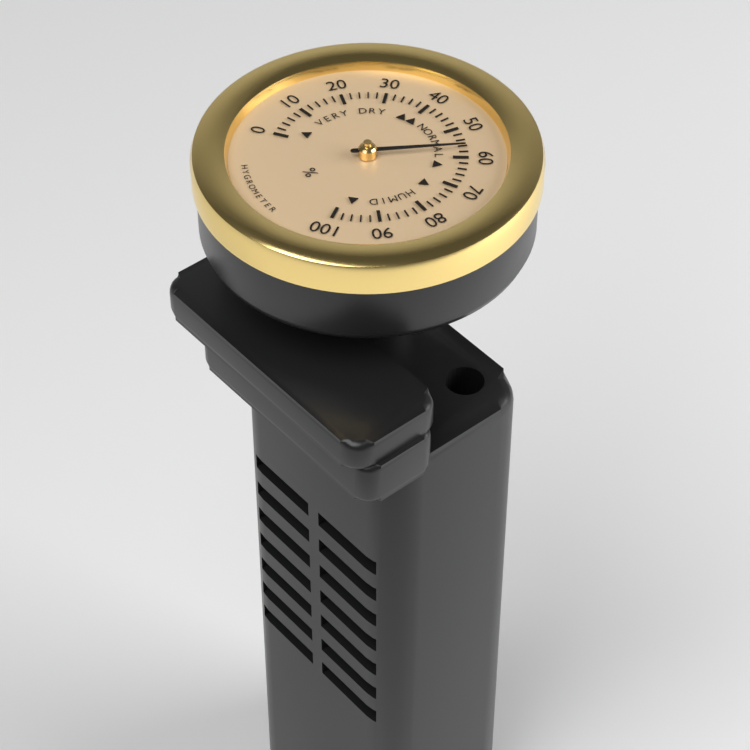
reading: 57 %
